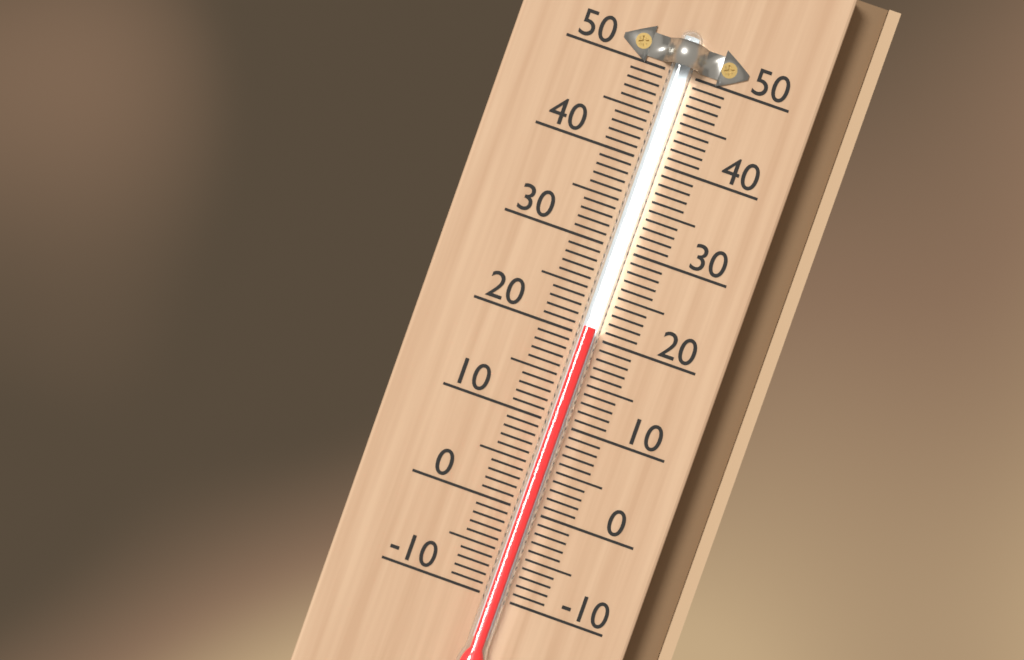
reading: 21 (no unit)
